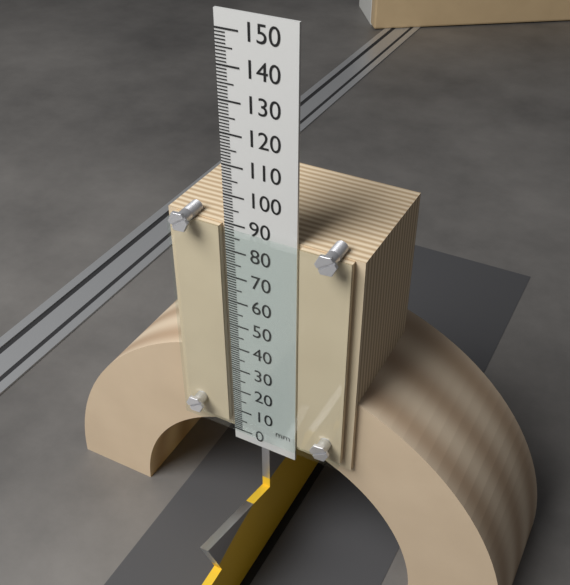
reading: 89 mm
